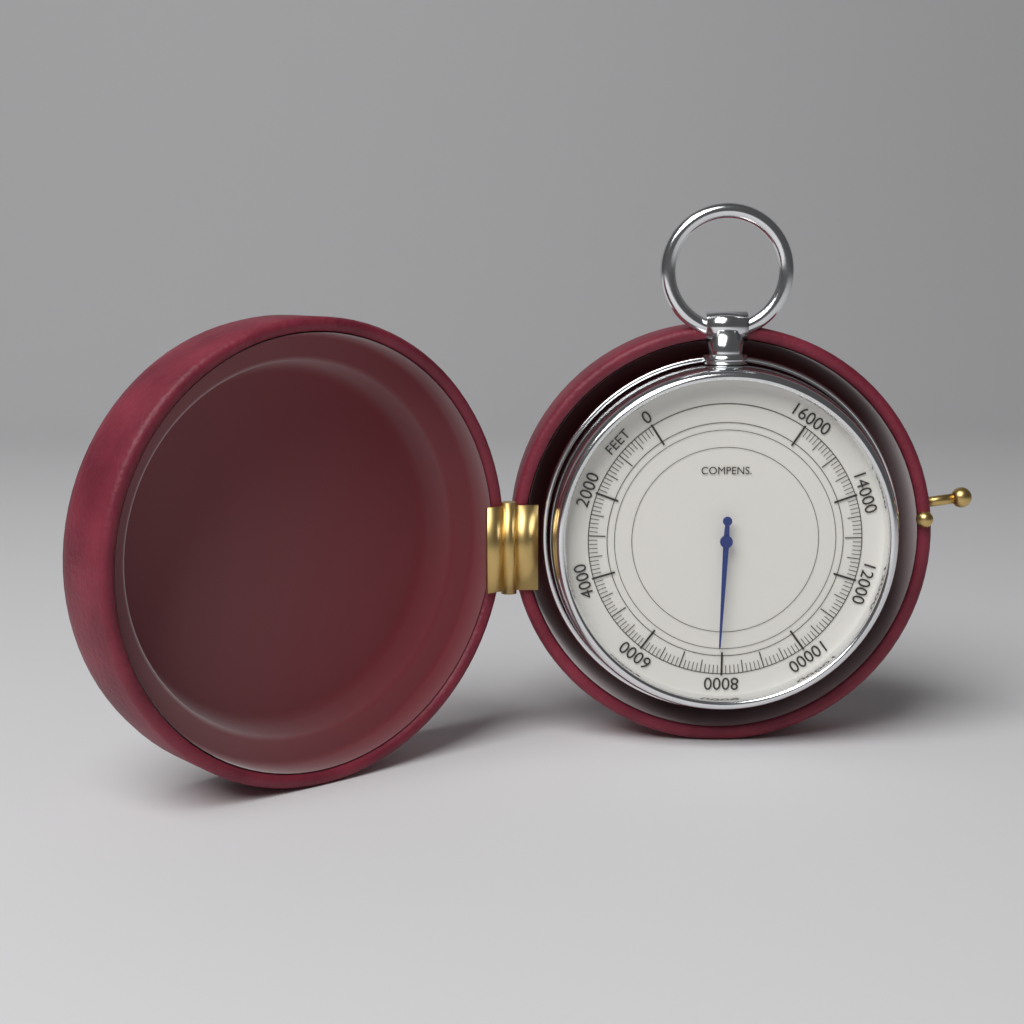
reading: 7900 feet
